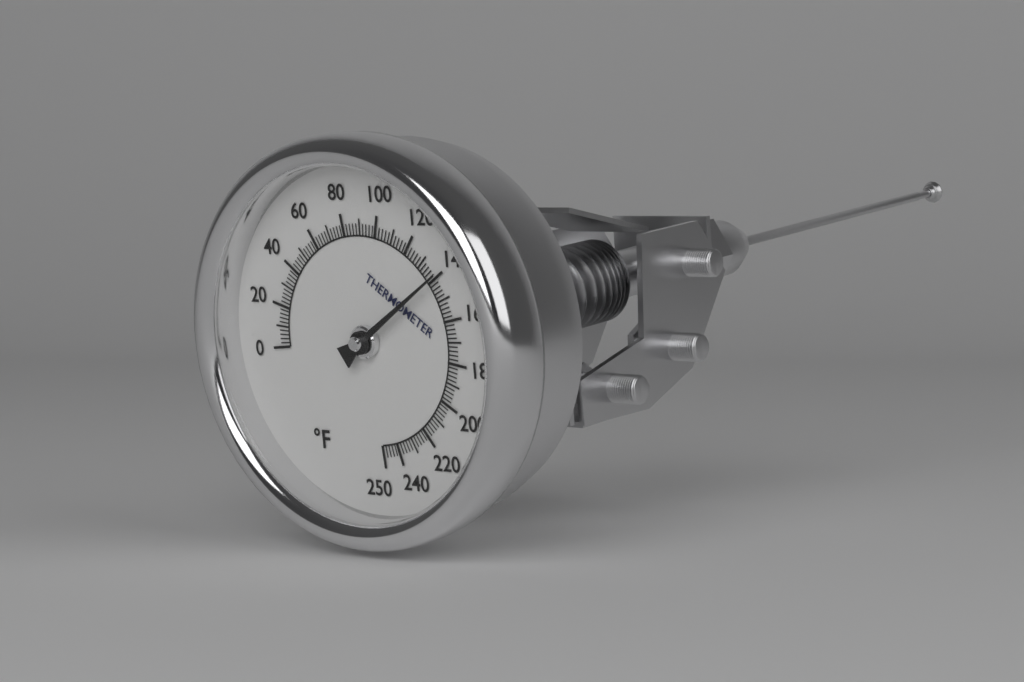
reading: 140 °F
